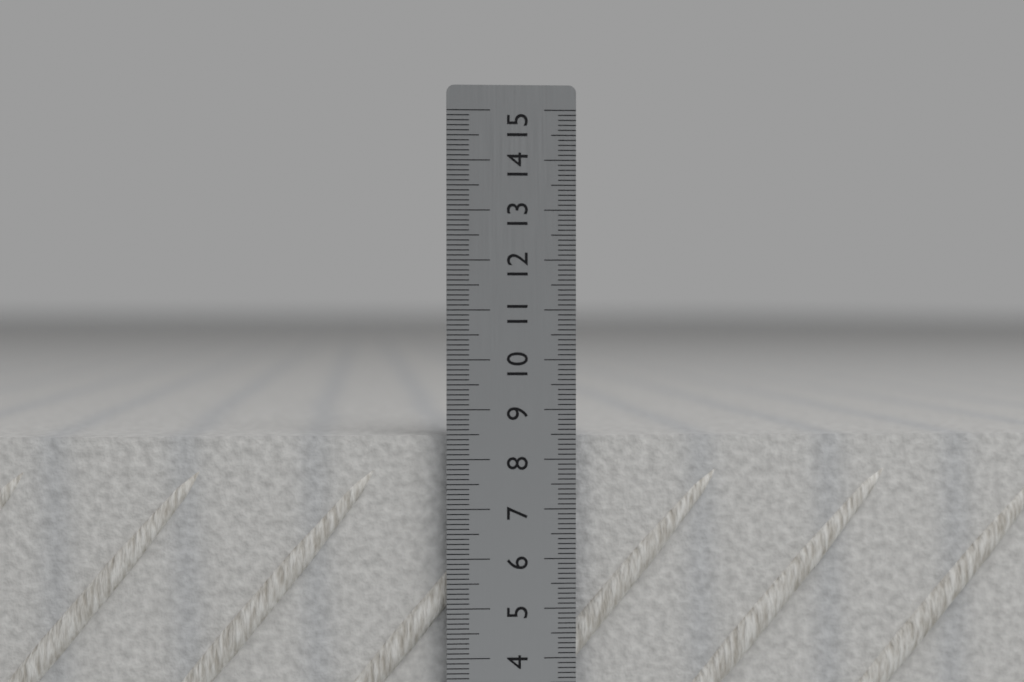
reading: 8.5 cm
